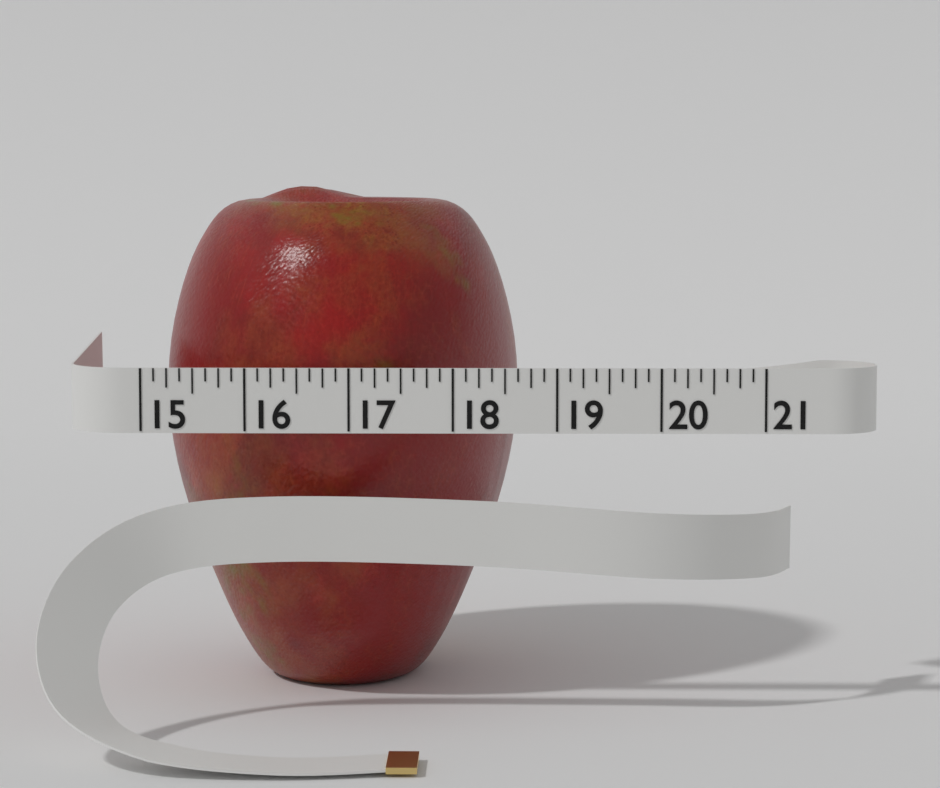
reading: 18.625 (no unit)
